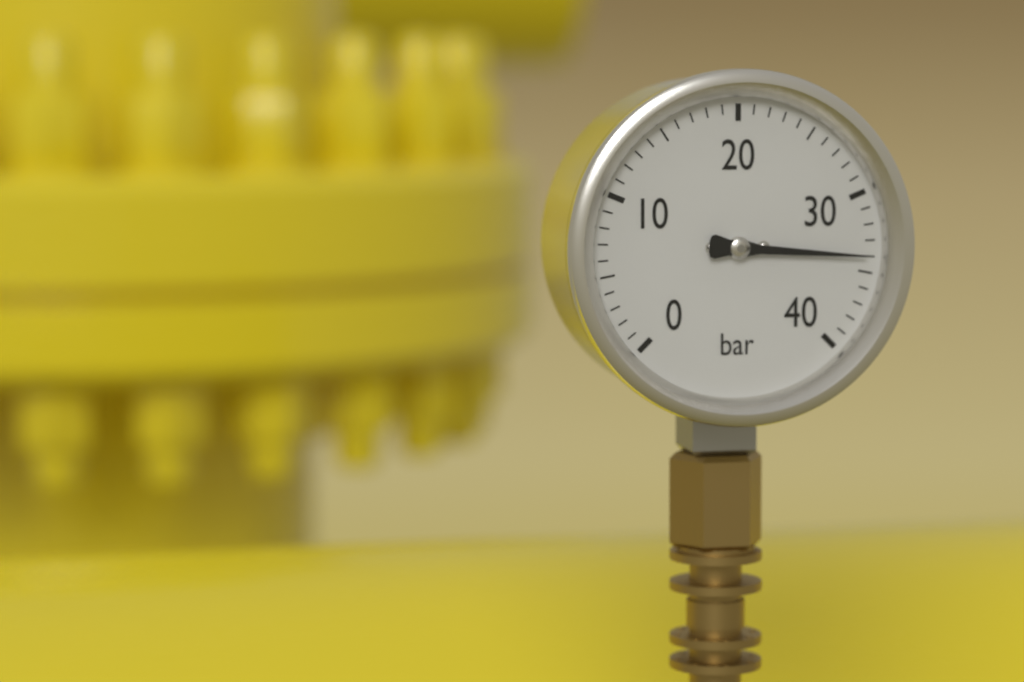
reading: 34 bar
